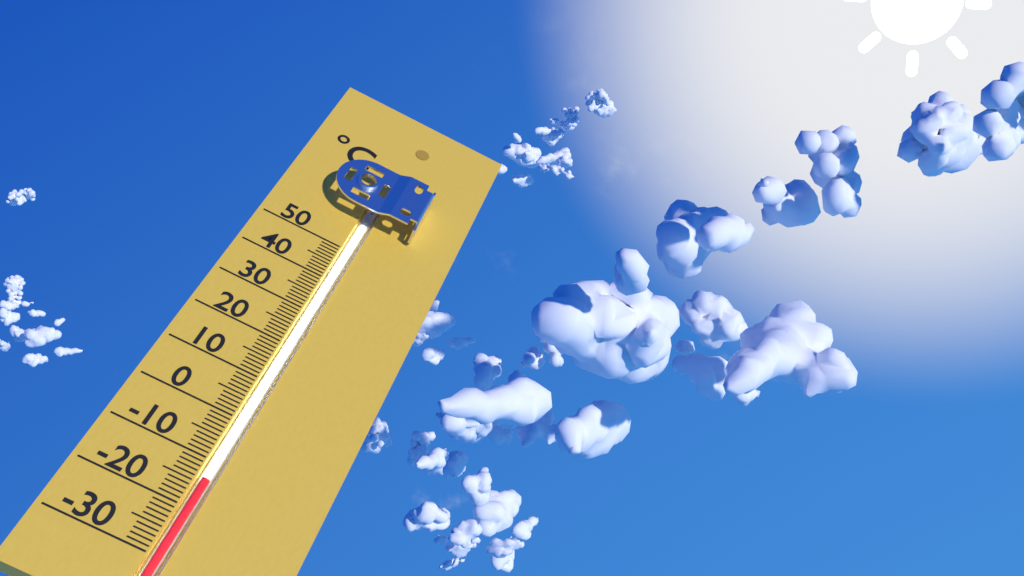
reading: -14 °C
